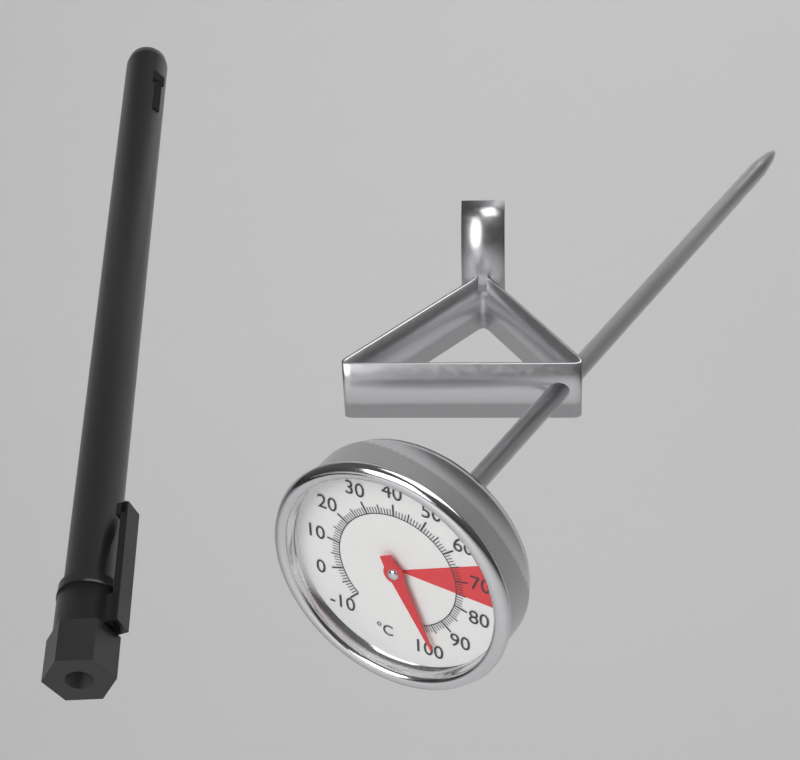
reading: 98 °C
